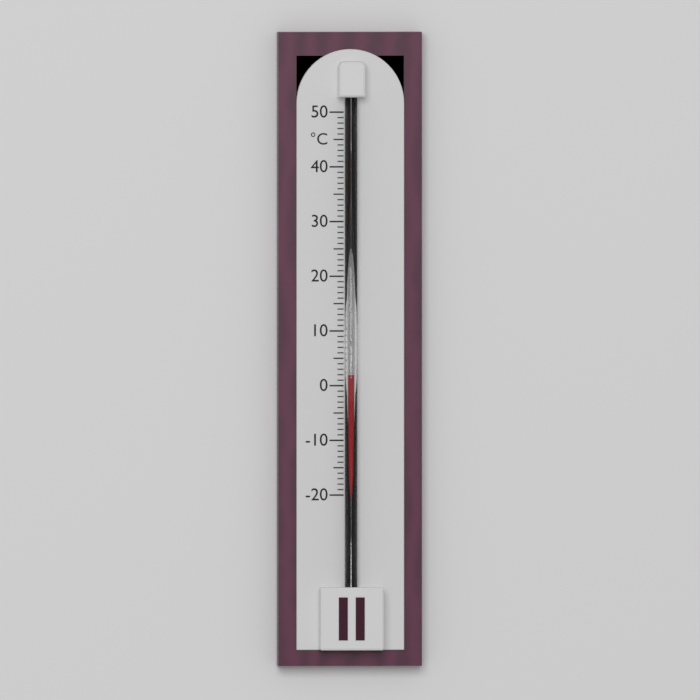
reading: 2 °C
